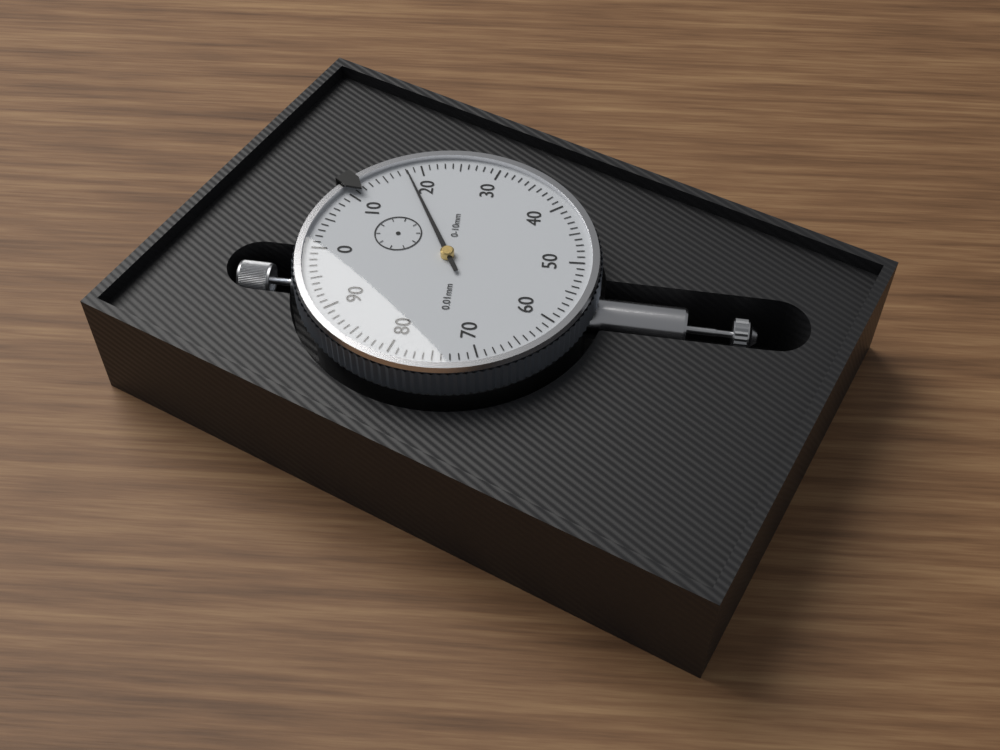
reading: 0.18 mm
